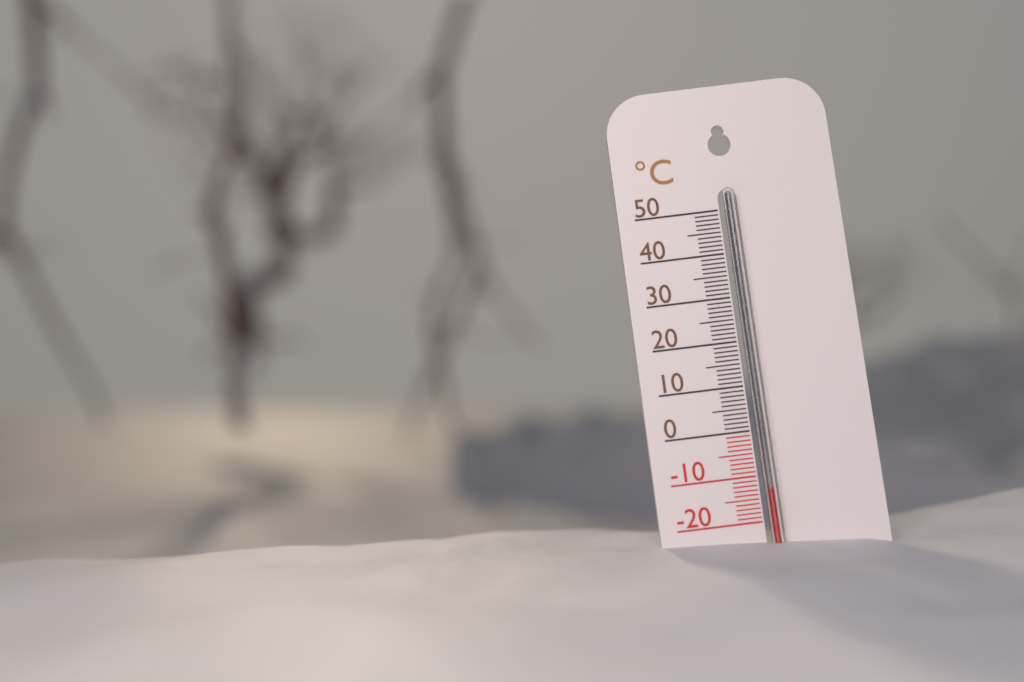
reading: -13 °C
